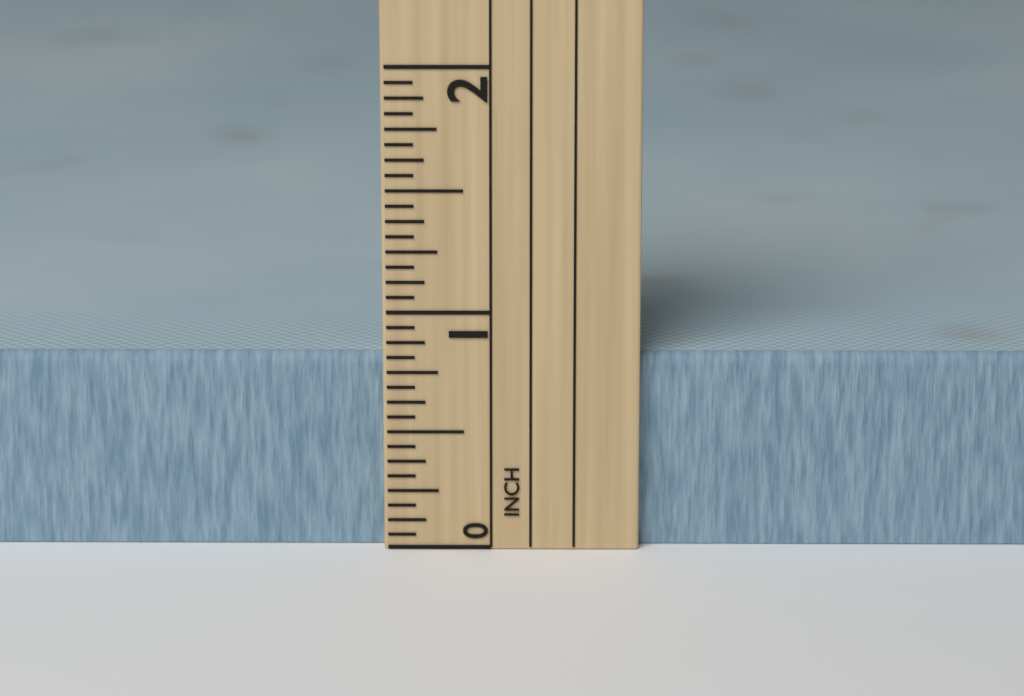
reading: 0.8125 in
